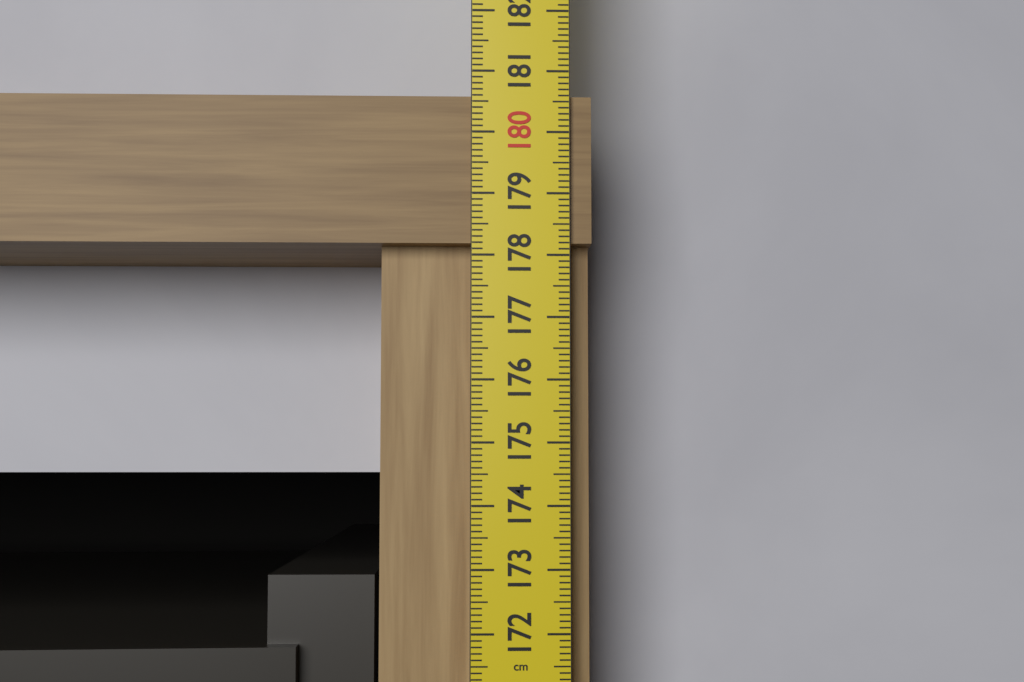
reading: 180.6 cm
